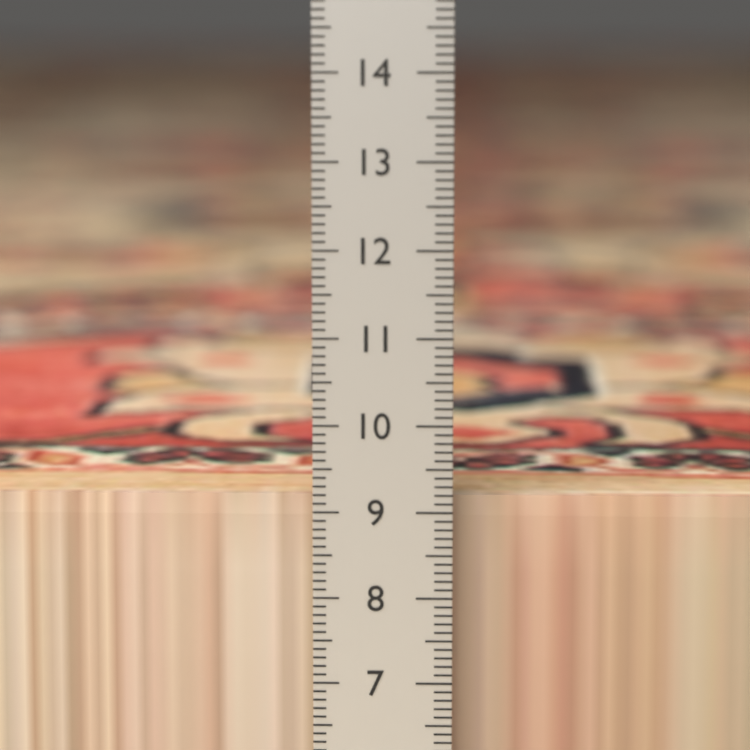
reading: 9.1 cm
